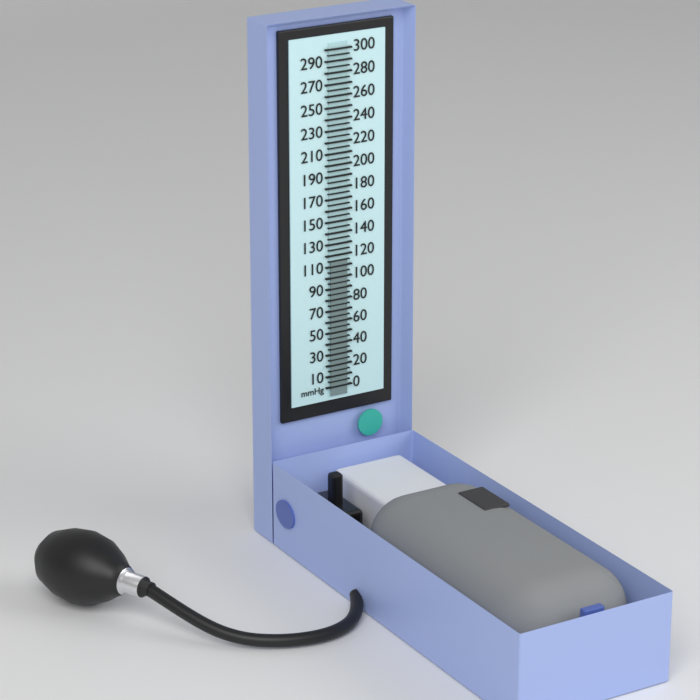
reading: 115 mmHg
